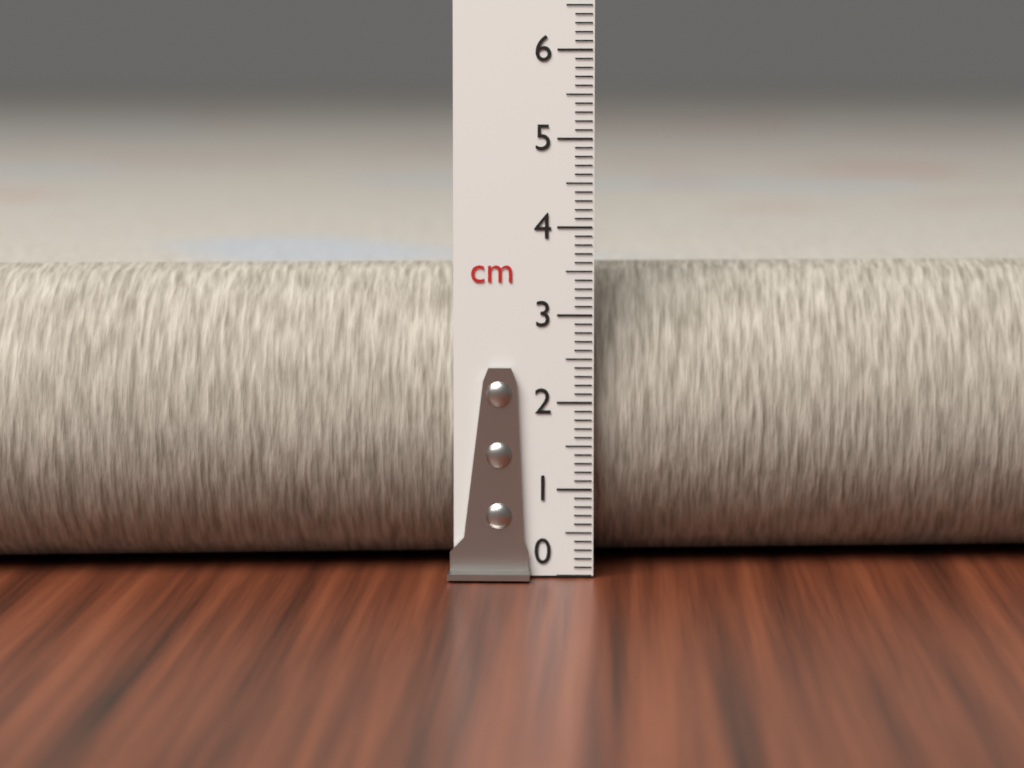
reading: 3.5 cm
